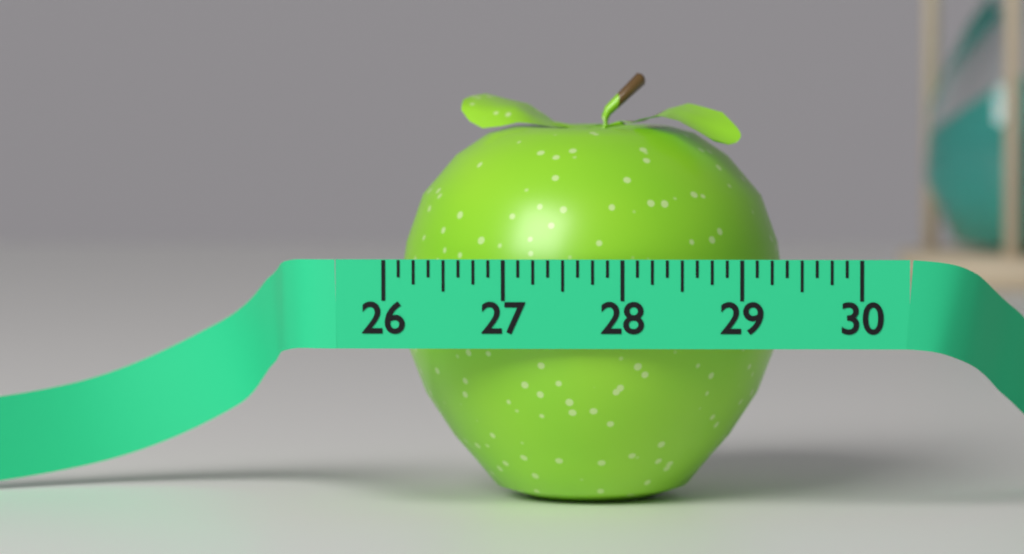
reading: 29.375 (no unit)
